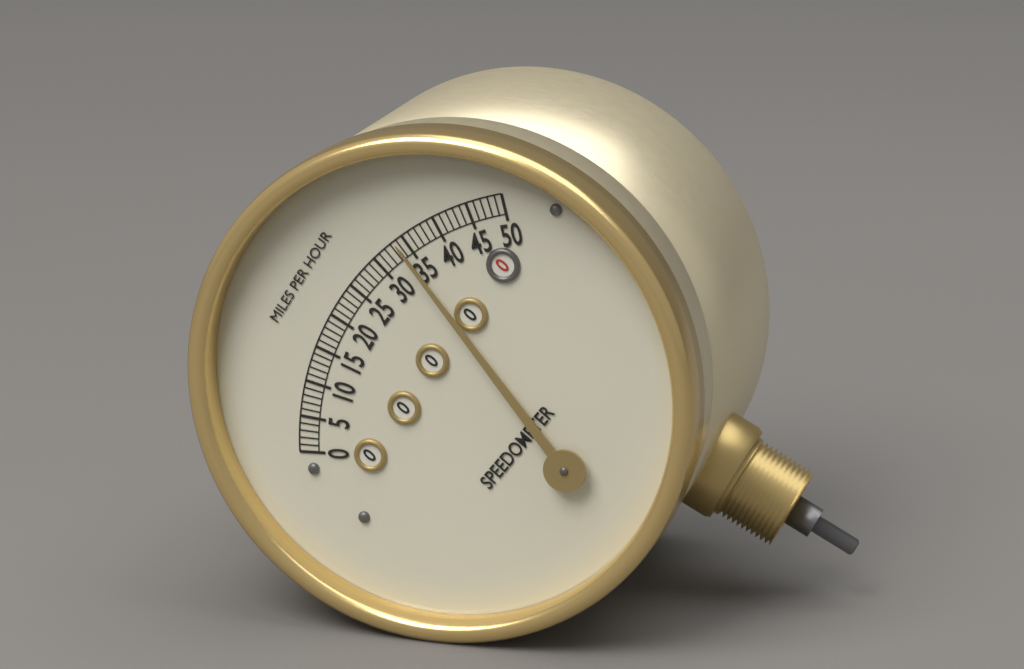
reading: 34 mph
